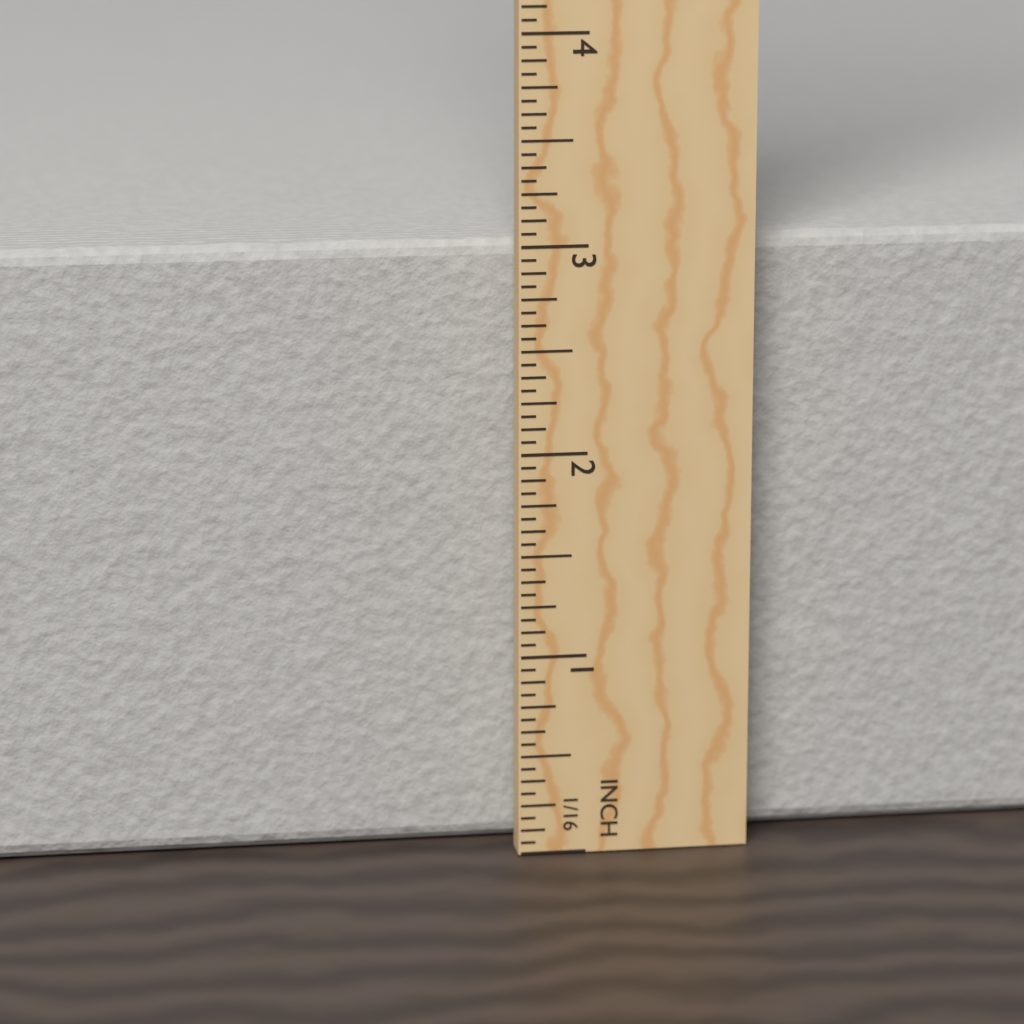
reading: 3.0000 in
